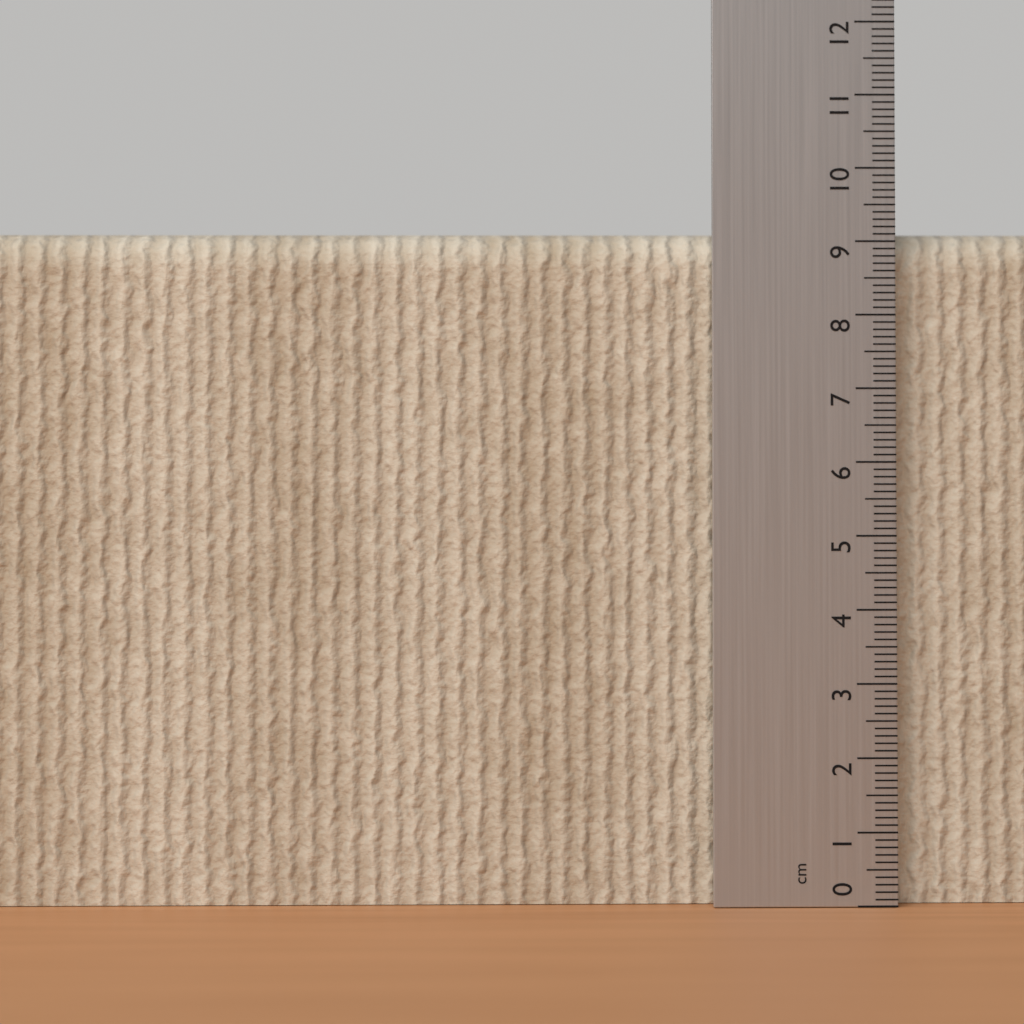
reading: 9.1 cm
